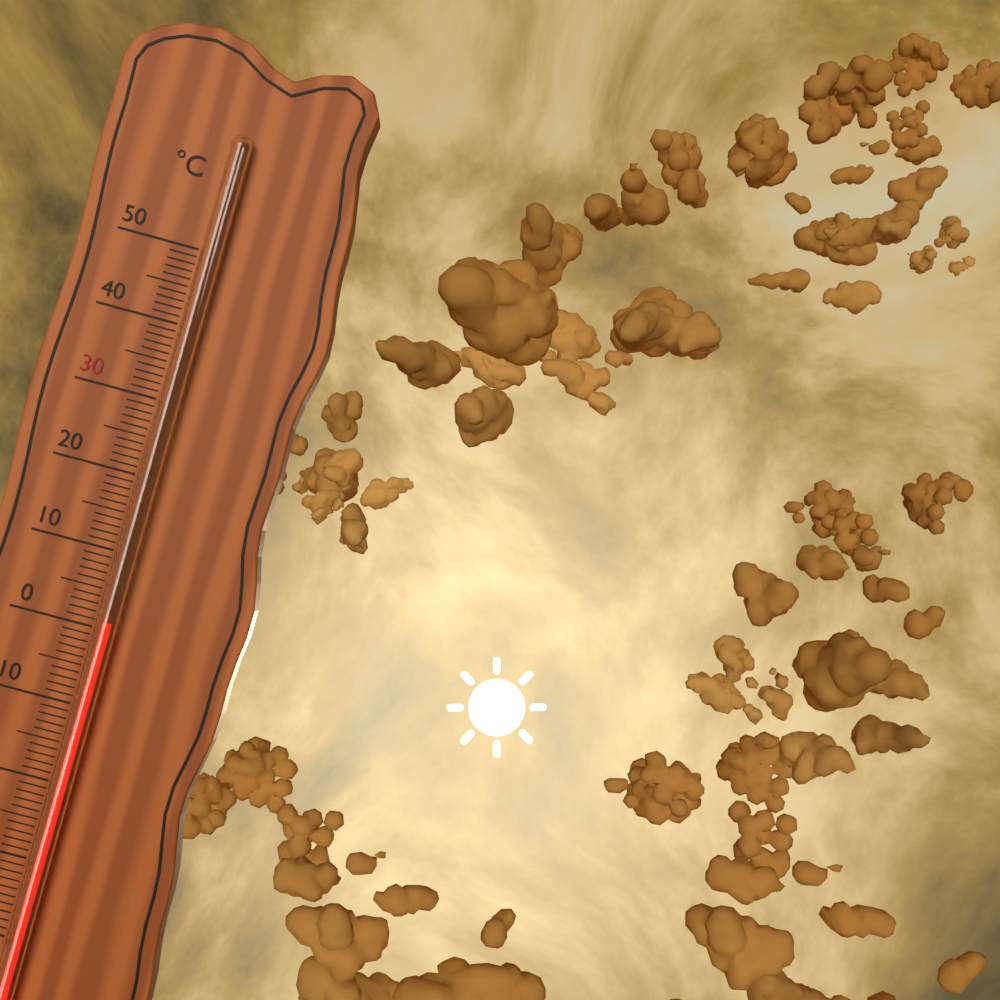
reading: 1 °C
